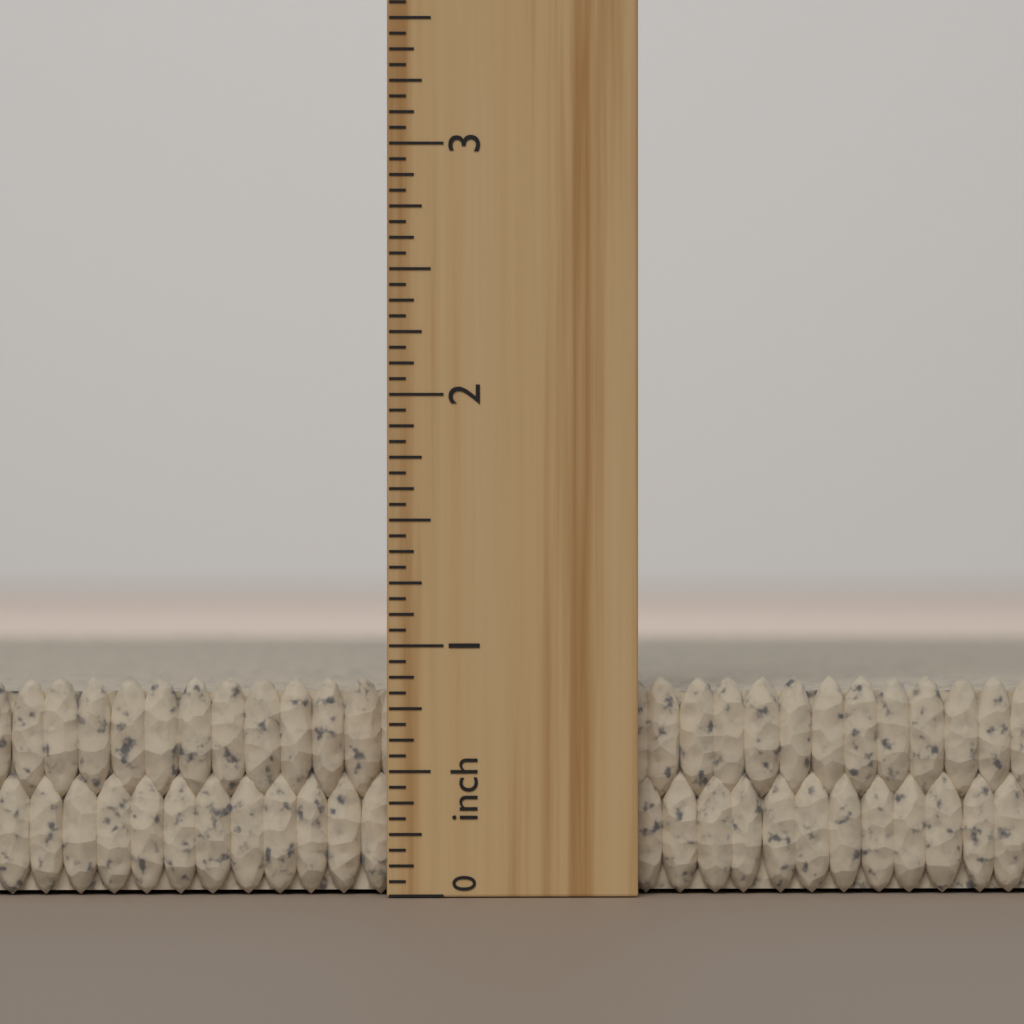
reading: 0.8750 inch
